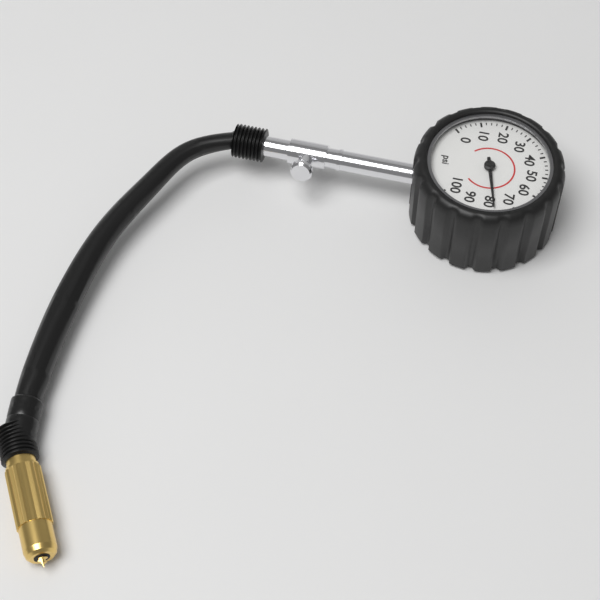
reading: 78 psi
